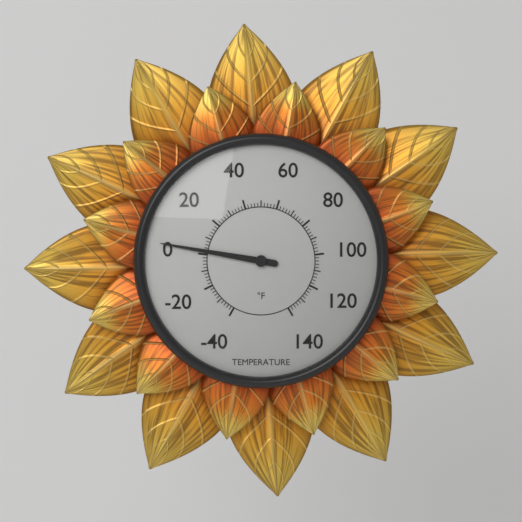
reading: 2 °F
